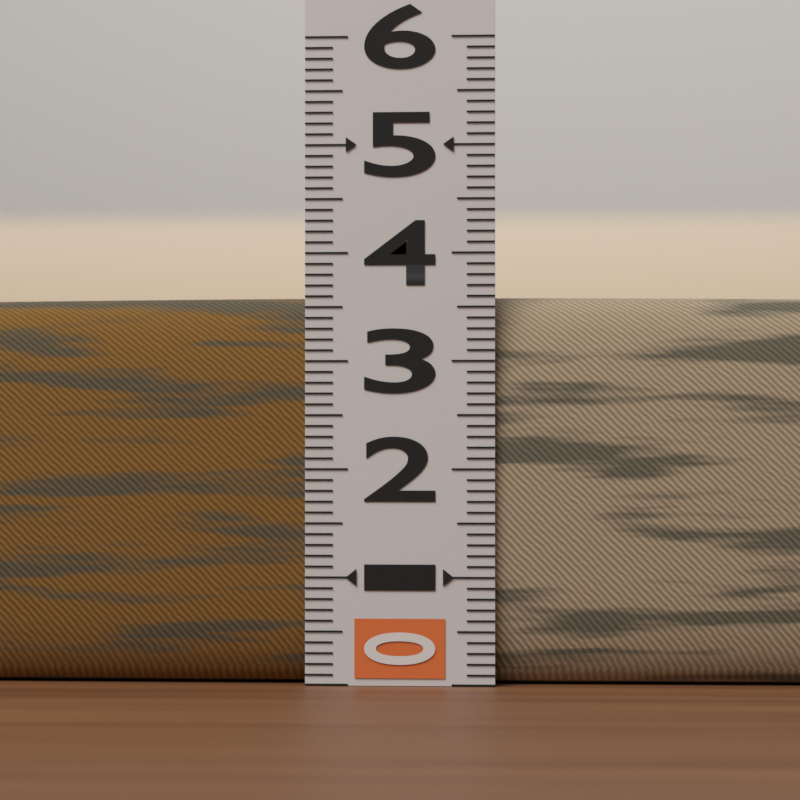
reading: 3.6 (no unit)
